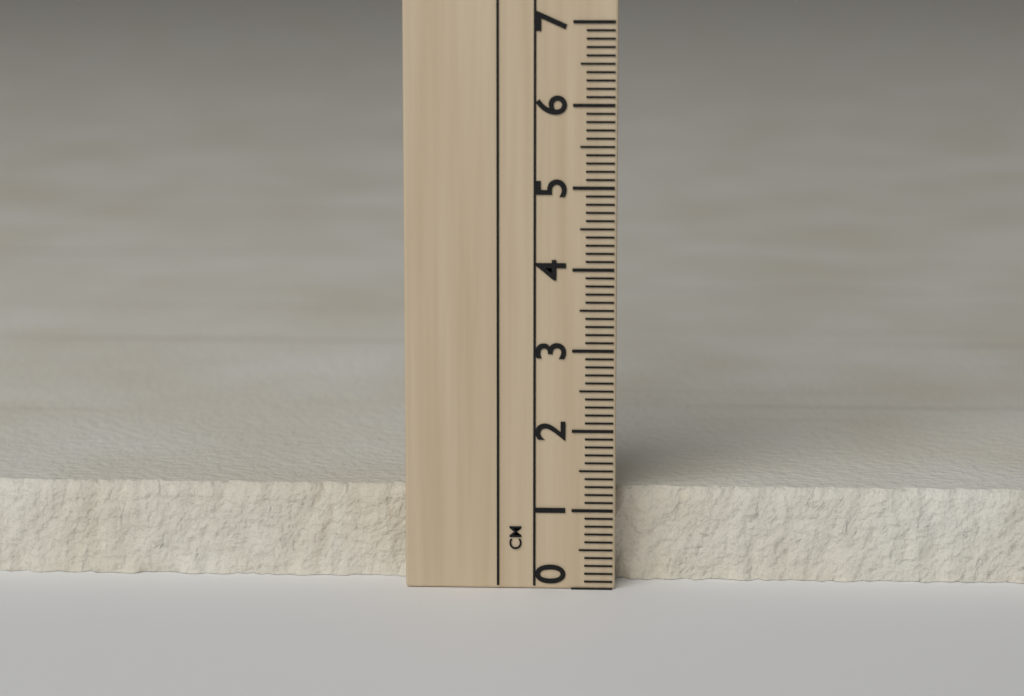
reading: 1.2 cm
